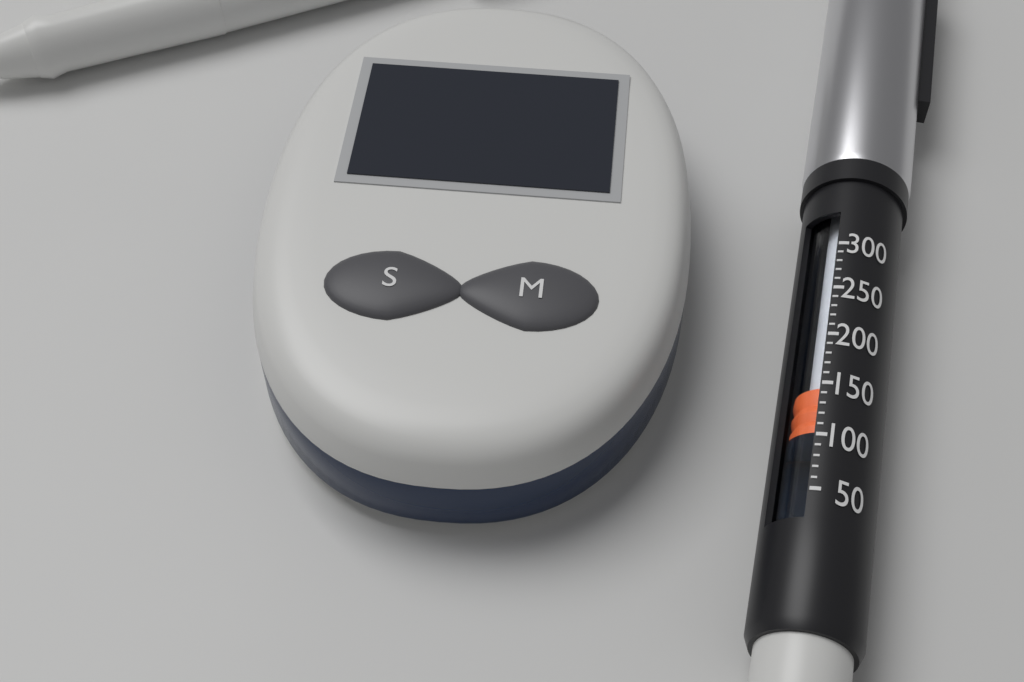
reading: 110 (no unit)
